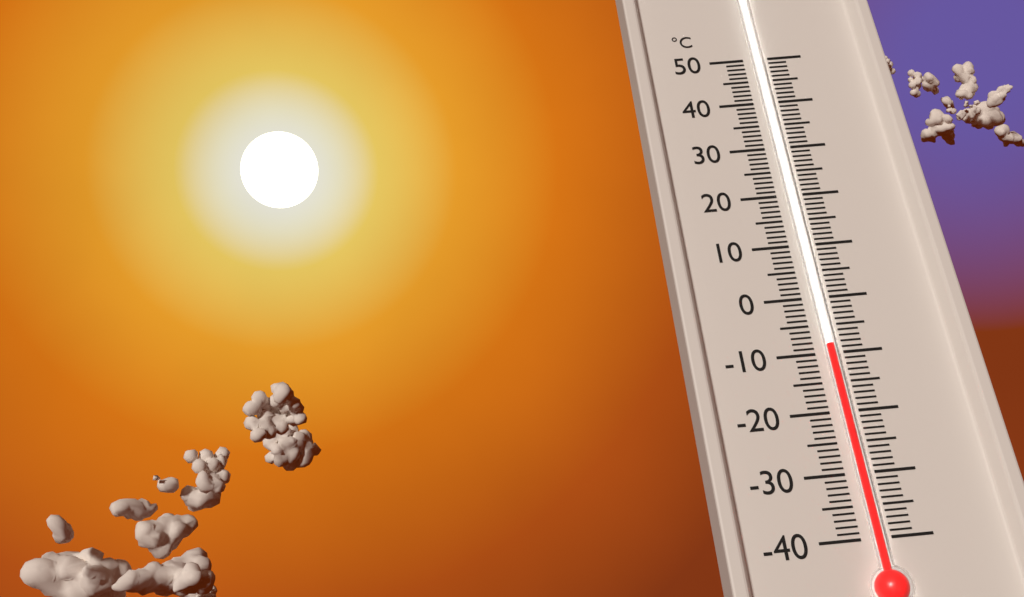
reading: -9 °C
